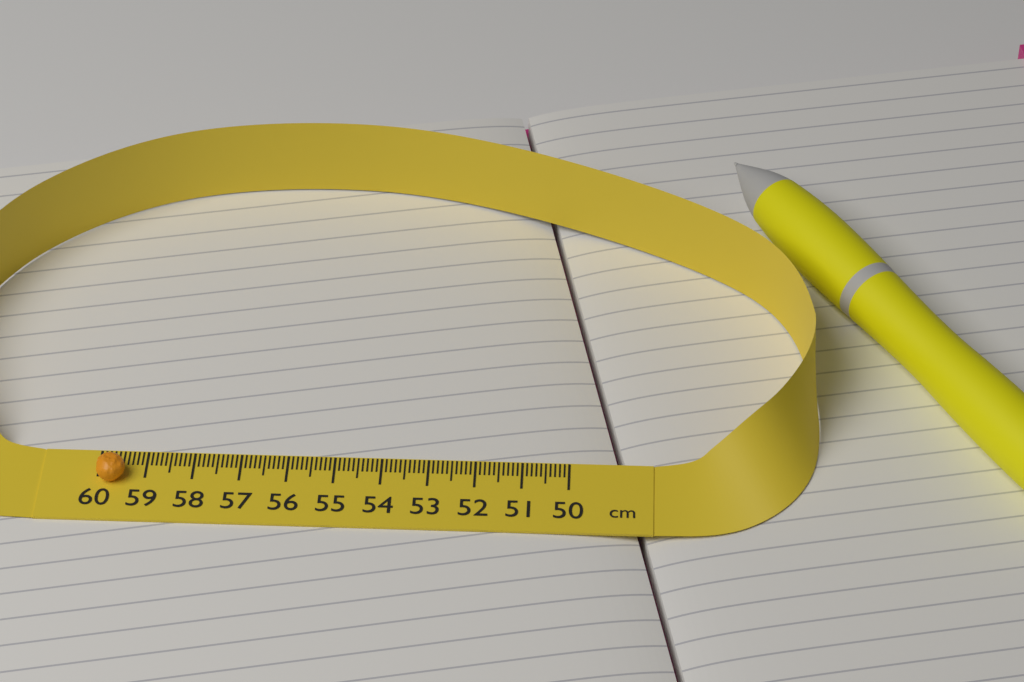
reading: 59.4 cm
